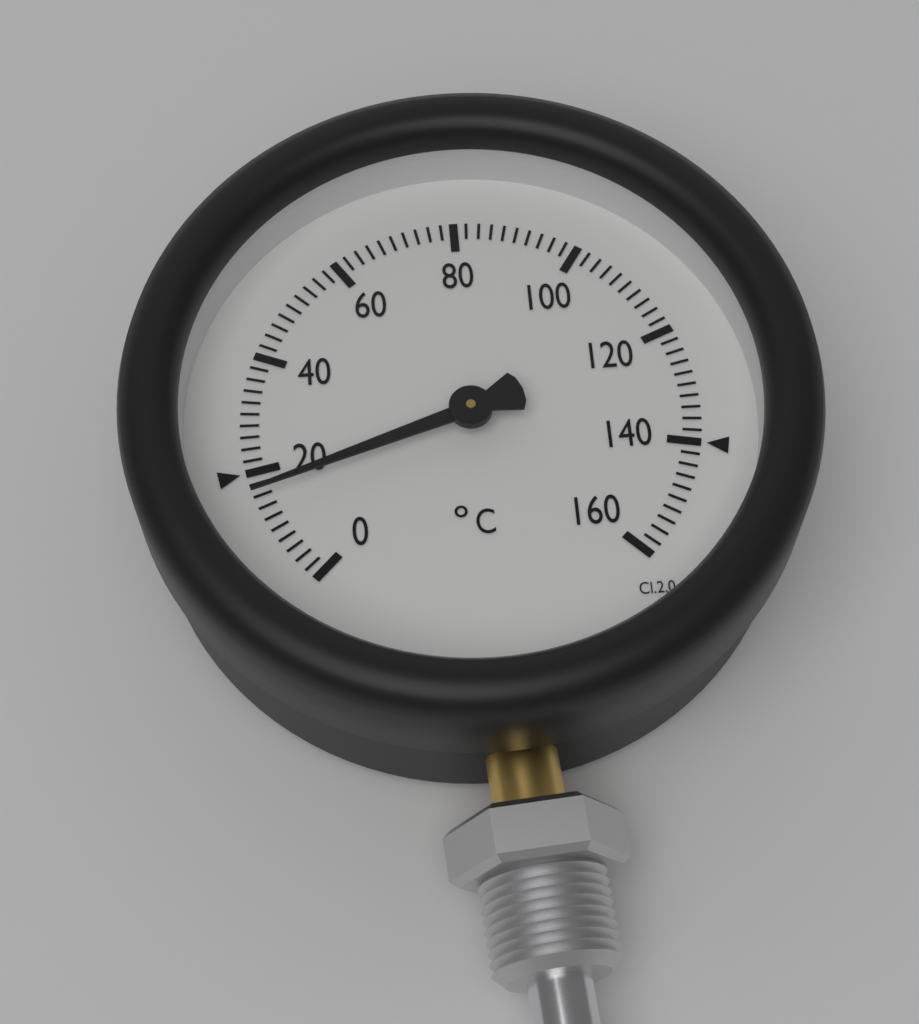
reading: 16 °C
